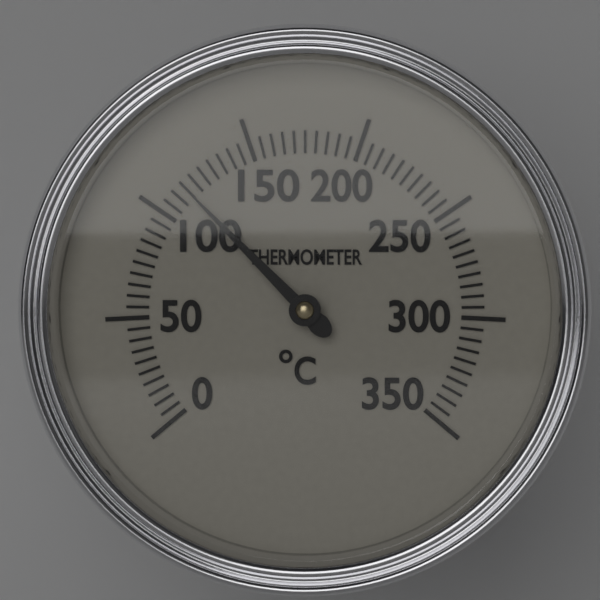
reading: 115 °C
